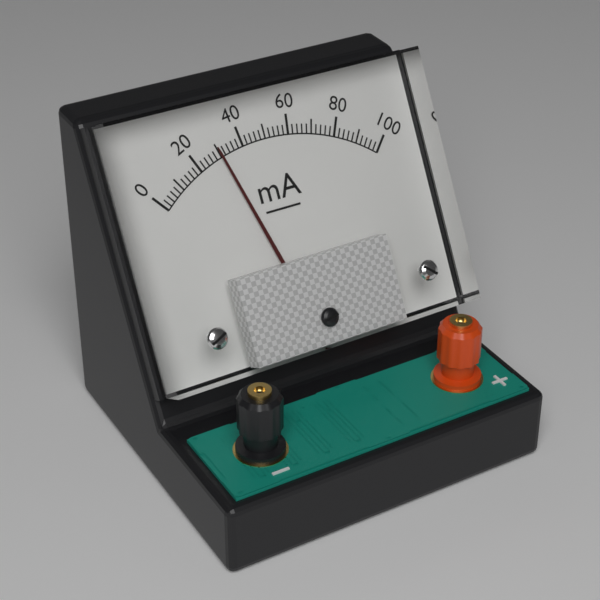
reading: 30 mA
